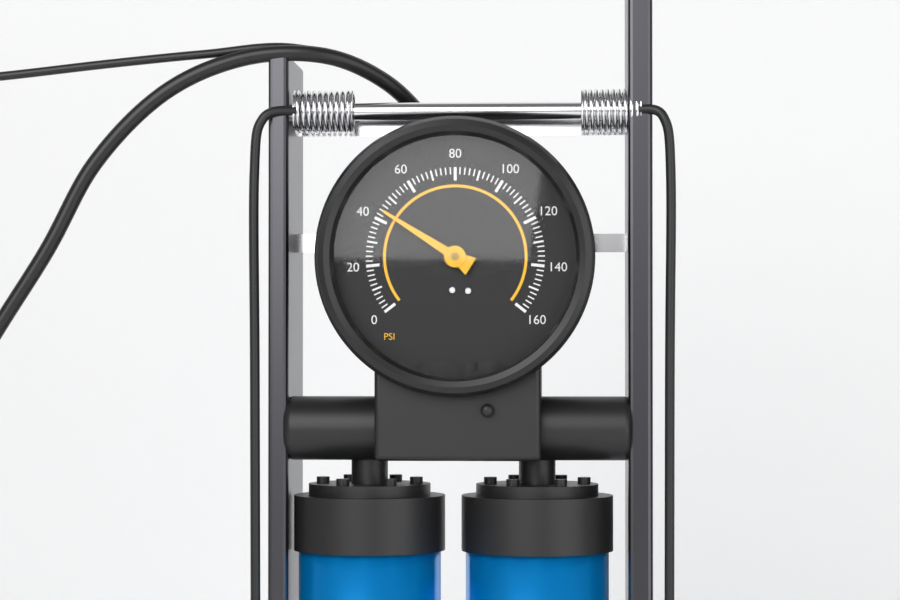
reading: 44 psi
